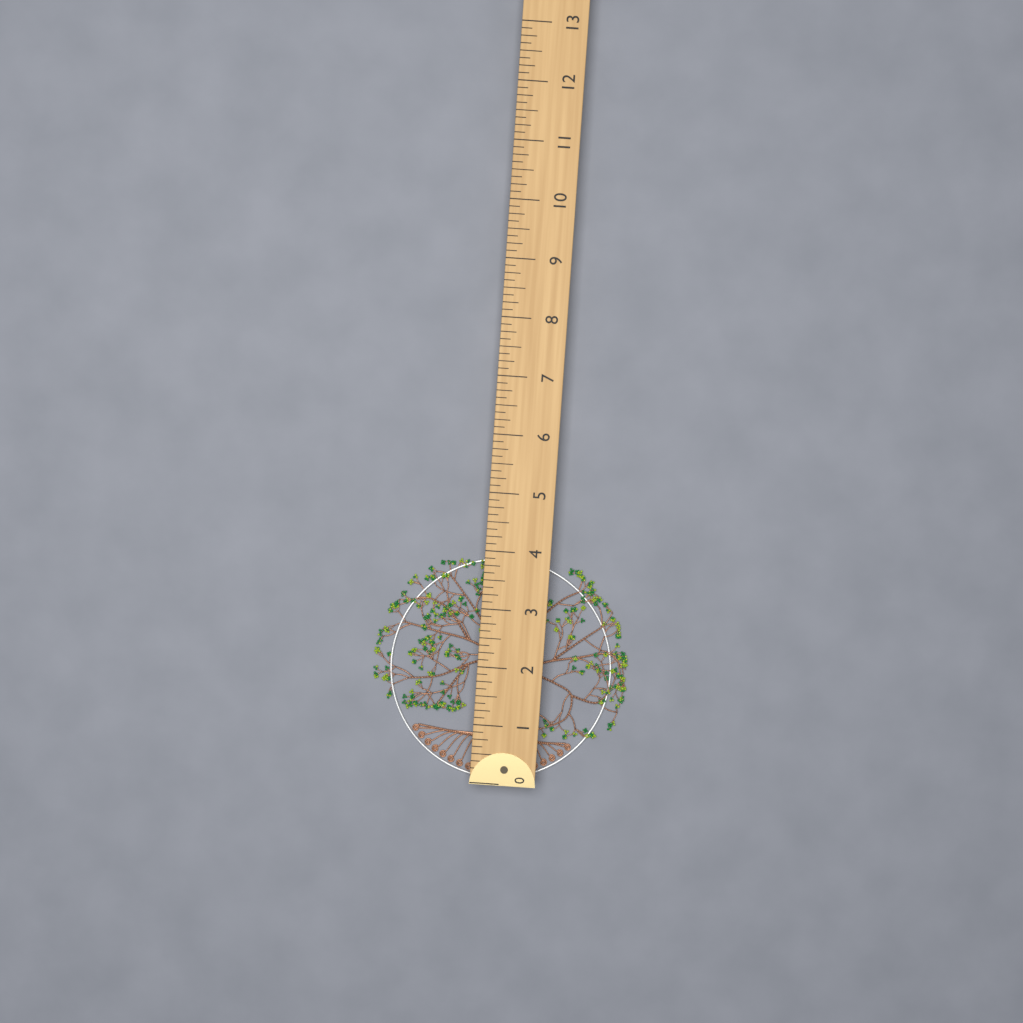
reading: 3.875 (no unit)
